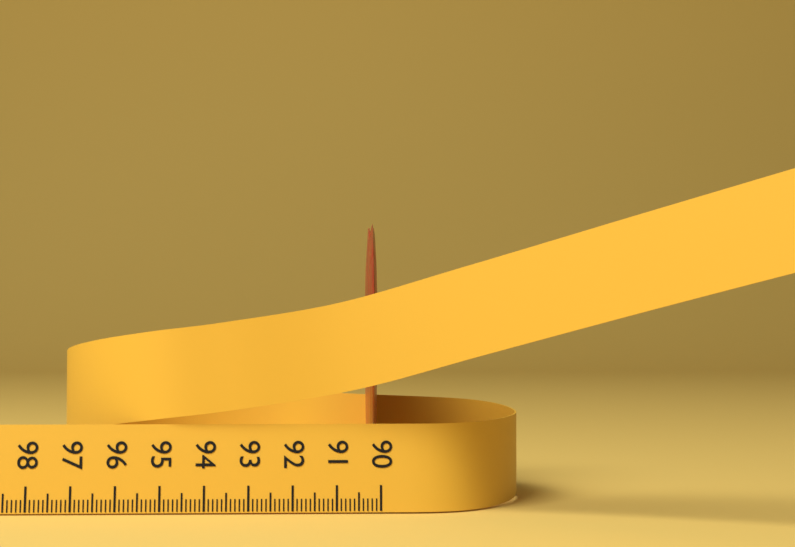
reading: 90.3 (no unit)
